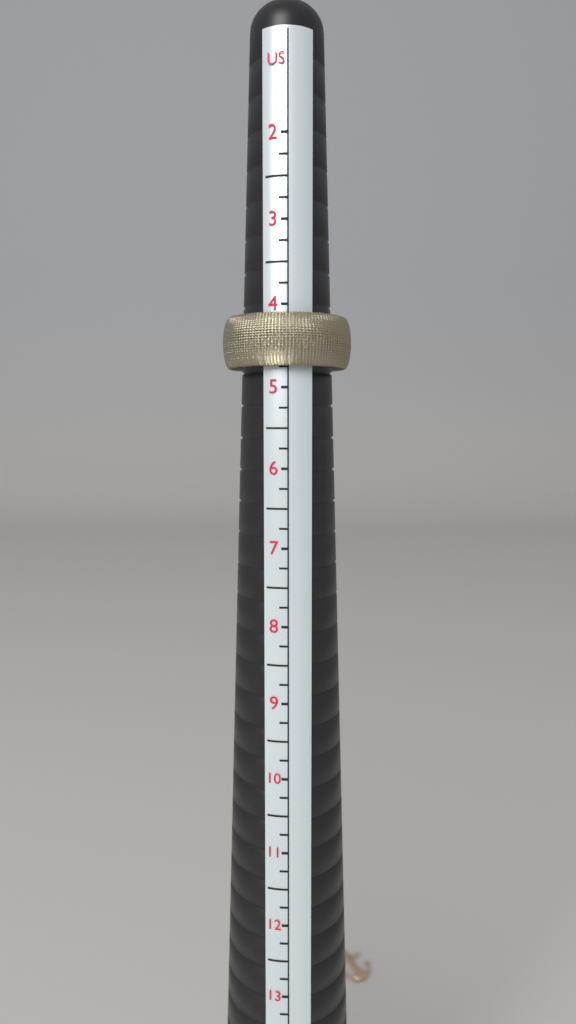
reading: 4.75 US
